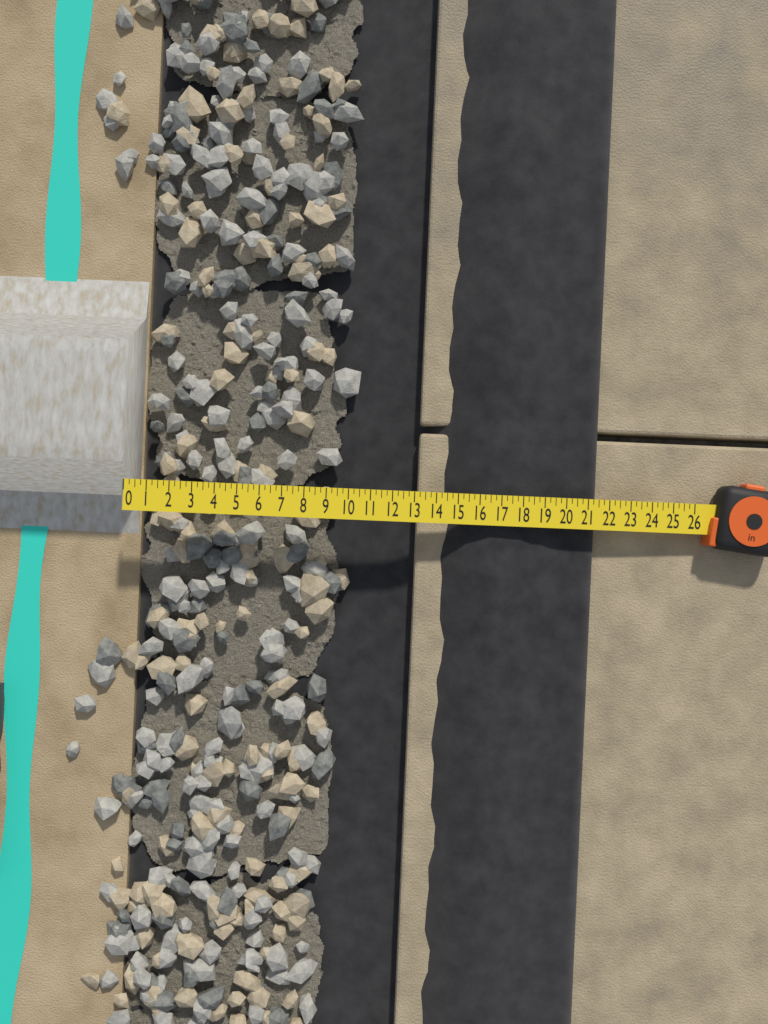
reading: 21.50 in
